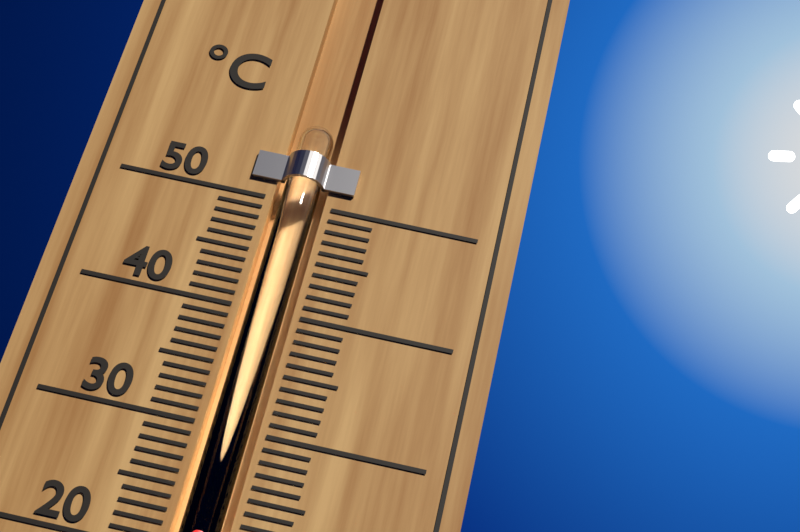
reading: 22 °C
